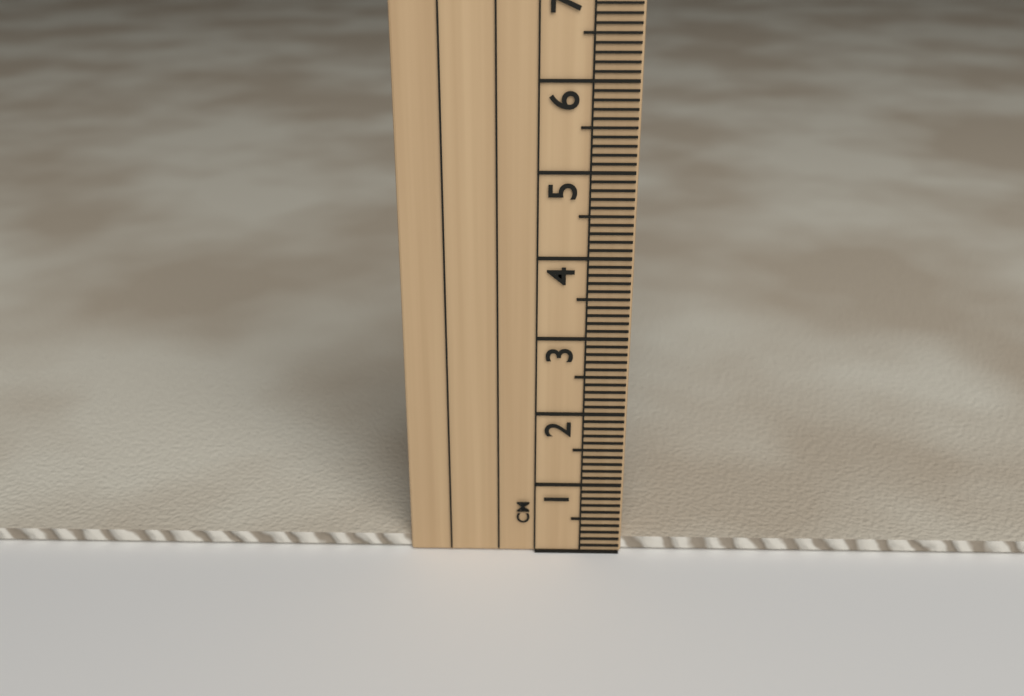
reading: 0.2 cm
